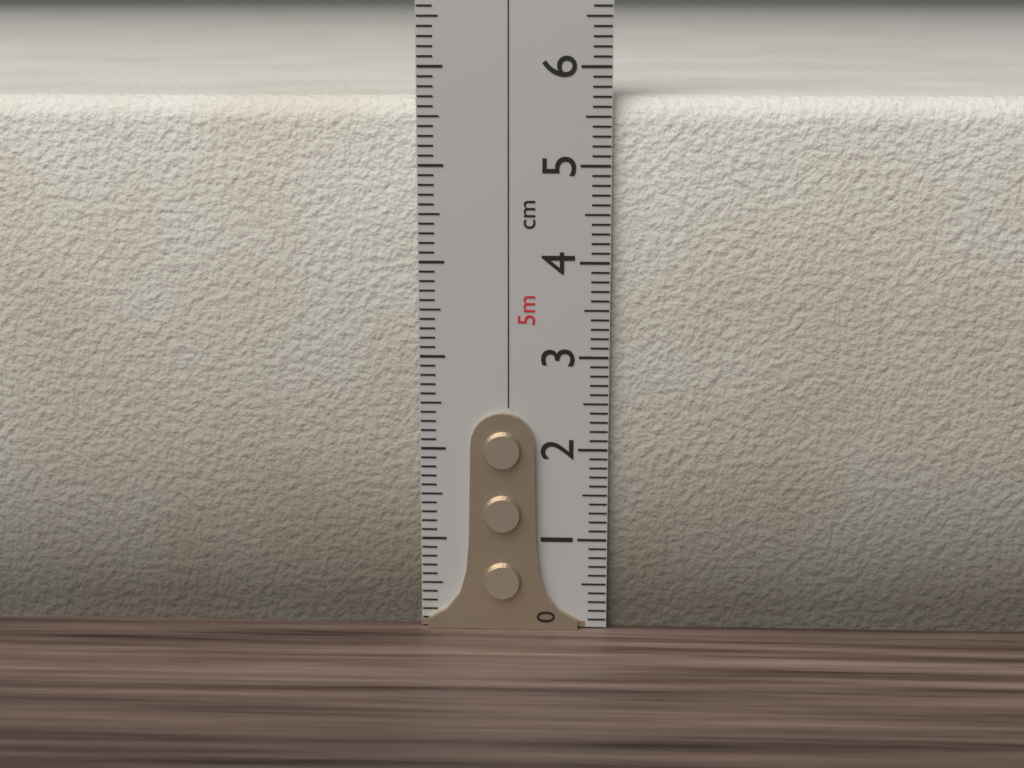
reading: 5.7 cm
